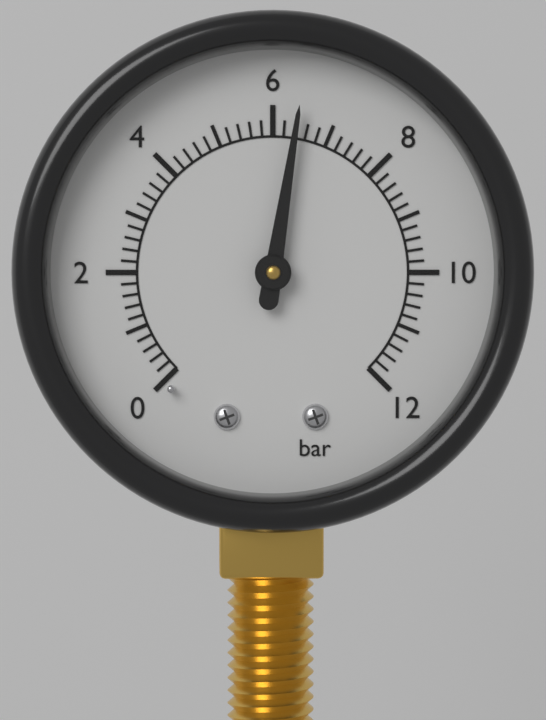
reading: 6.4 bar
